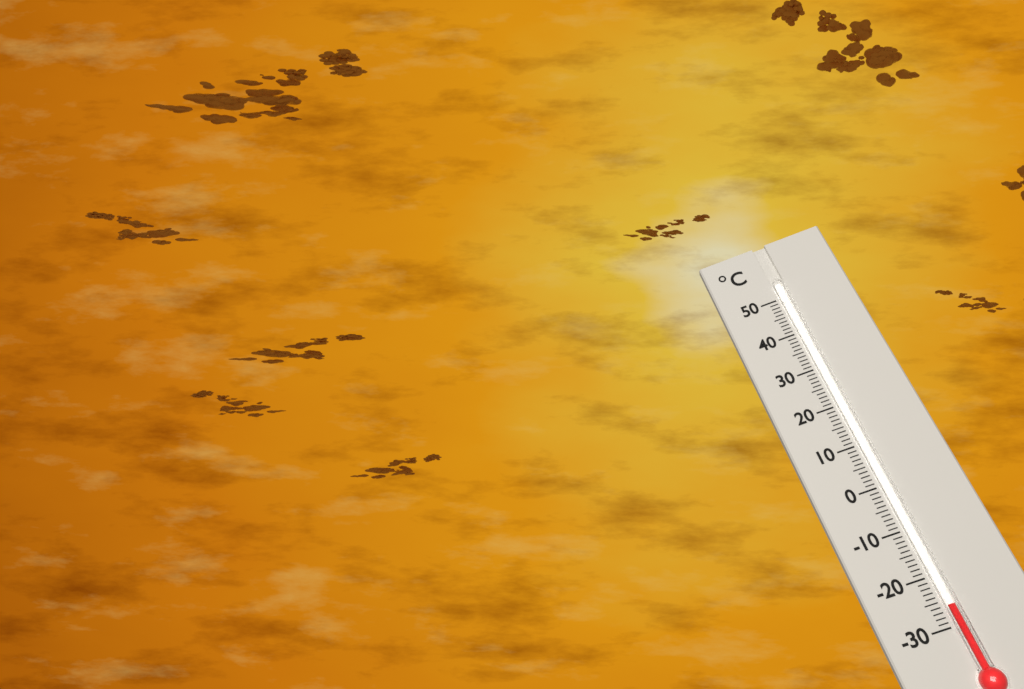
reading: -26 °C
